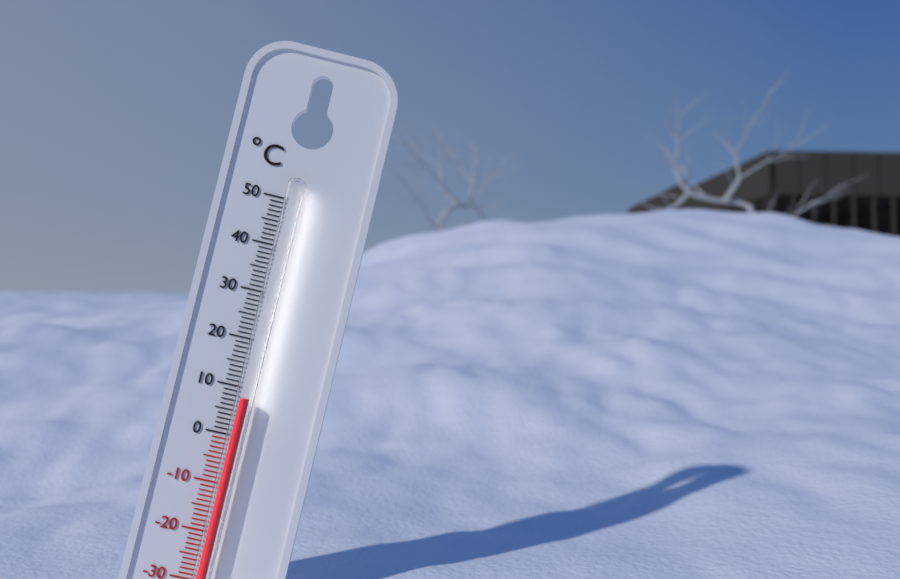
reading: 8 °C
